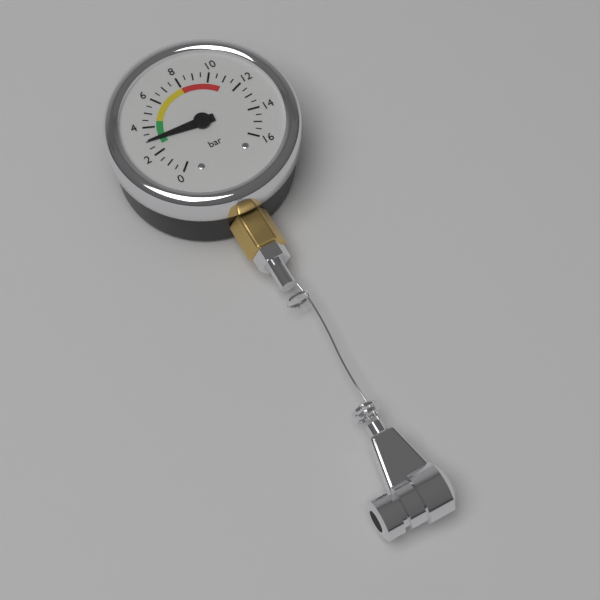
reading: 3.0 bar
